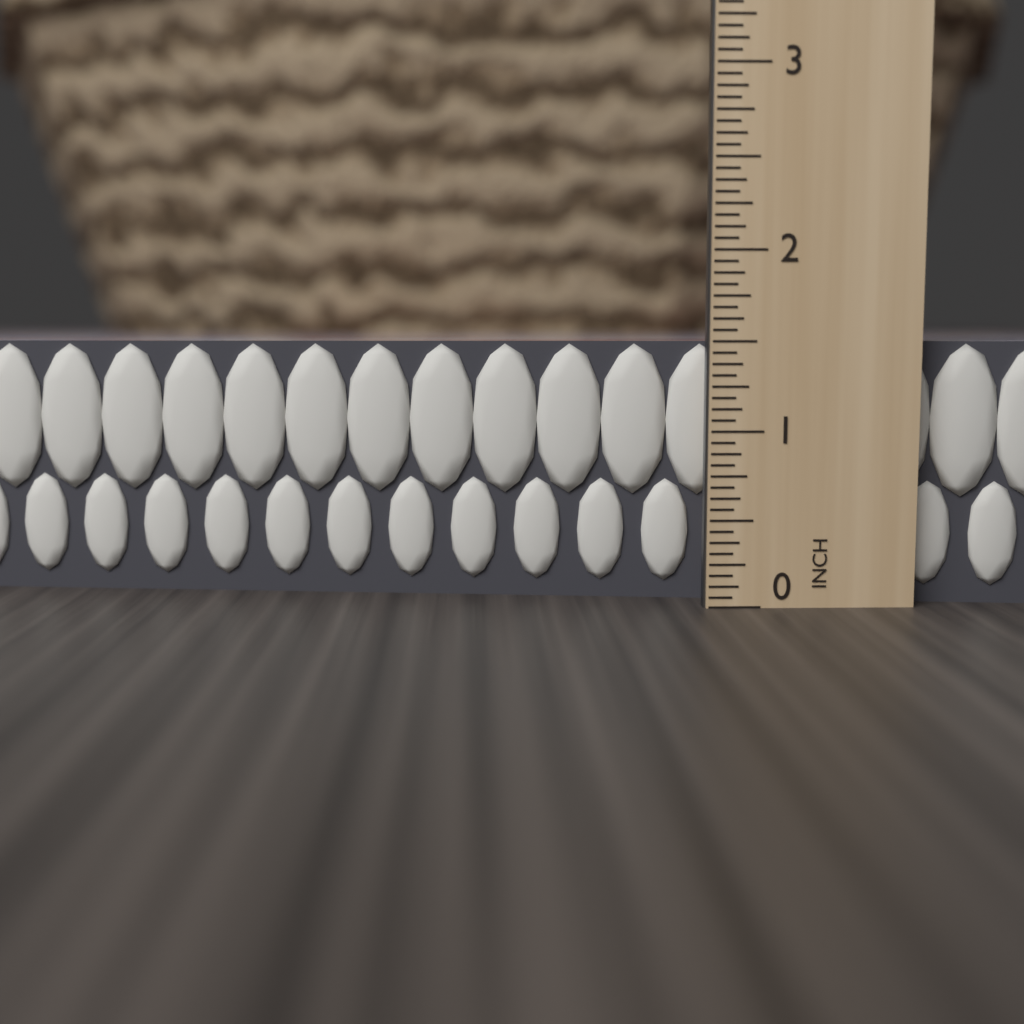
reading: 1.5000 in
